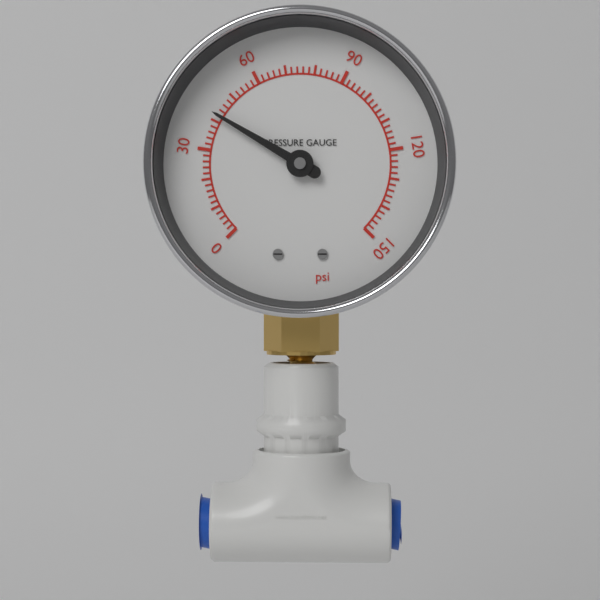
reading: 42 psi
